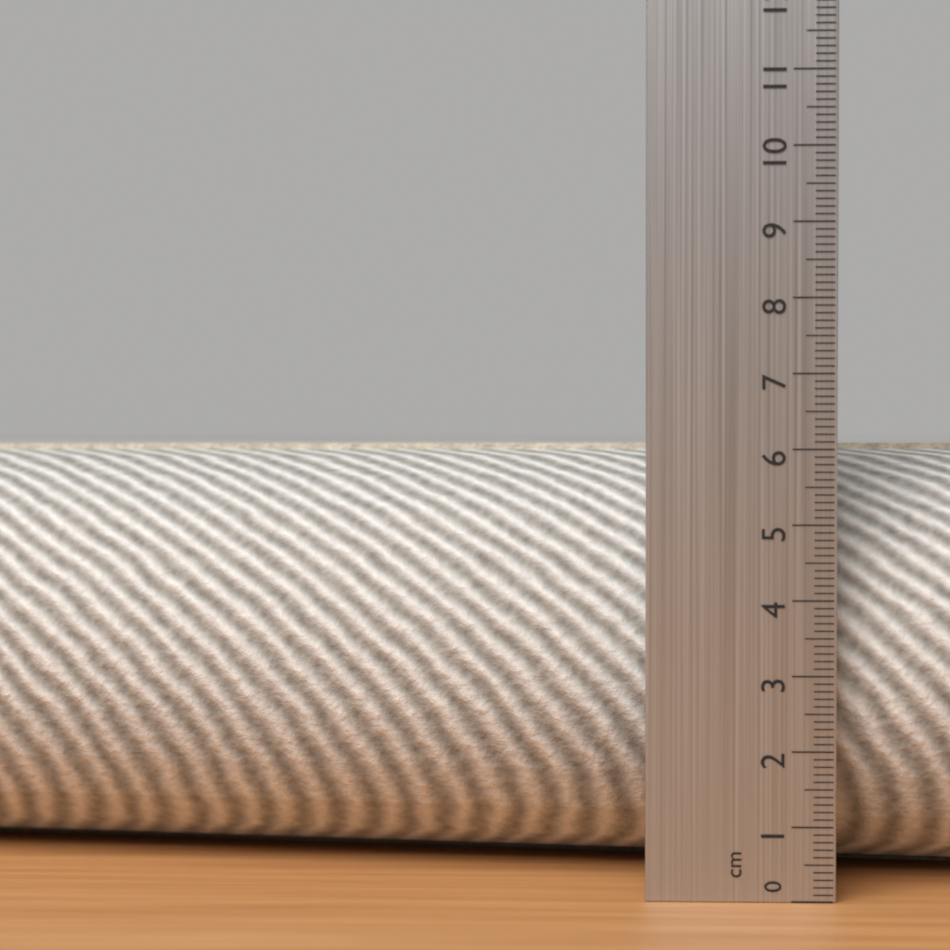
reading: 6.1 cm
